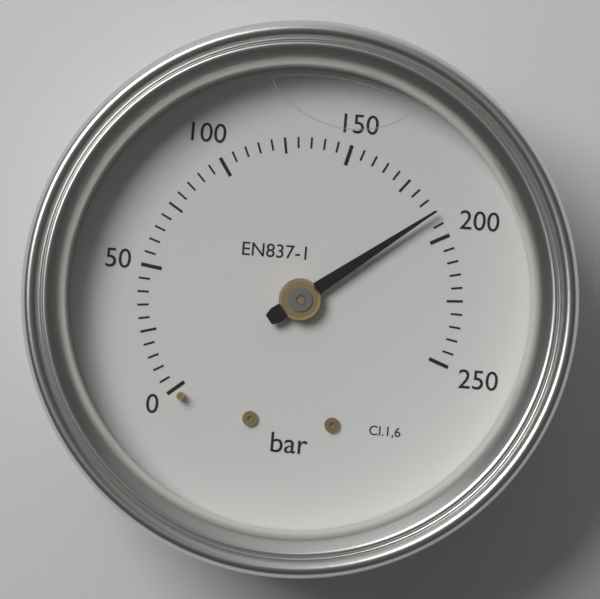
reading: 190 bar
